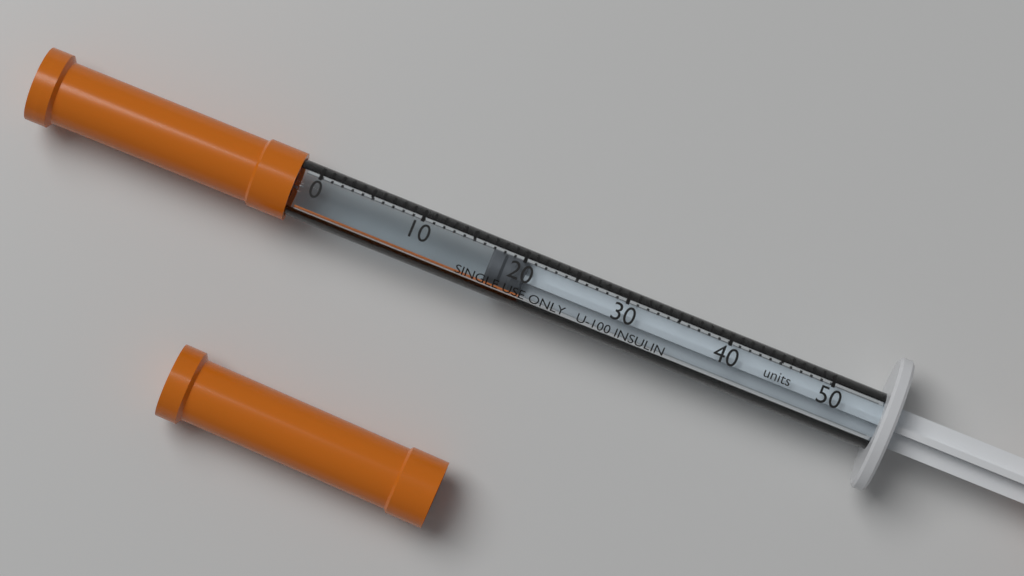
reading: 17 units
